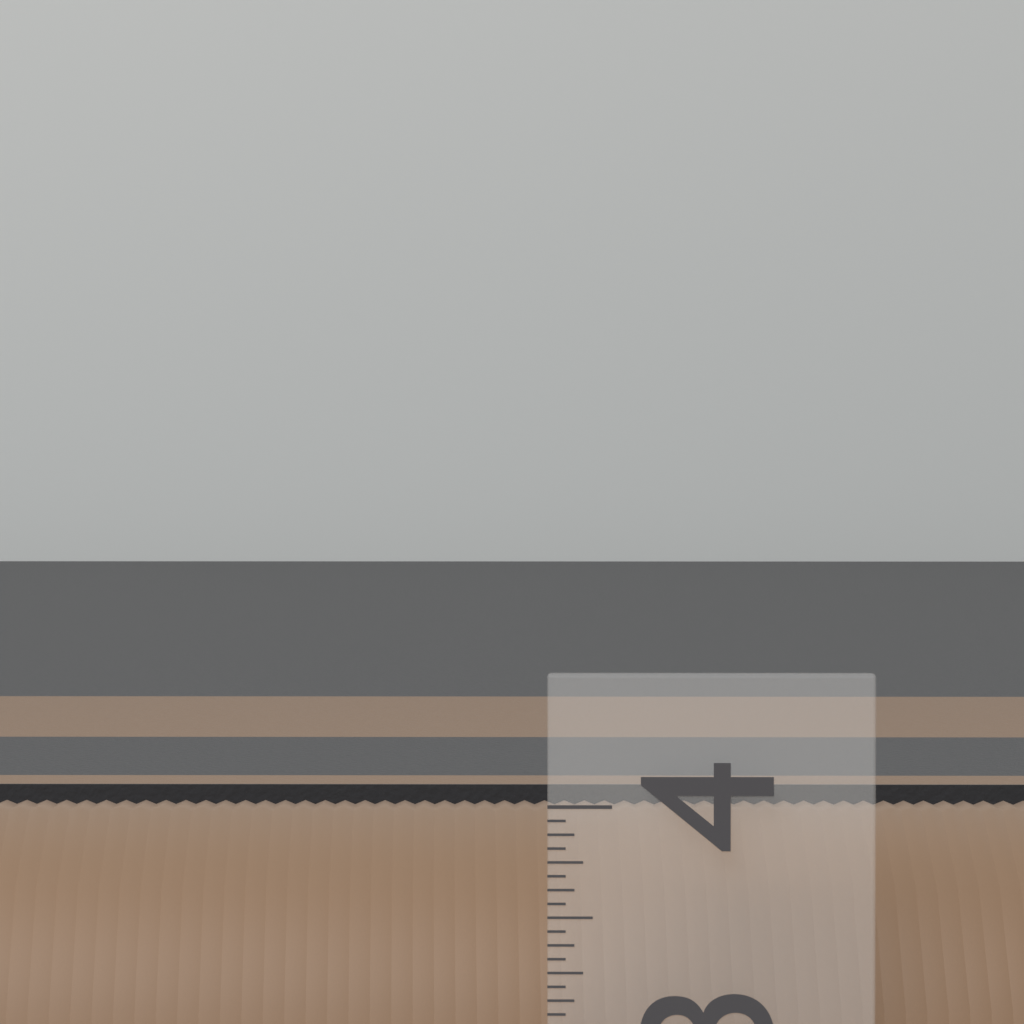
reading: 3.9375 (no unit)
